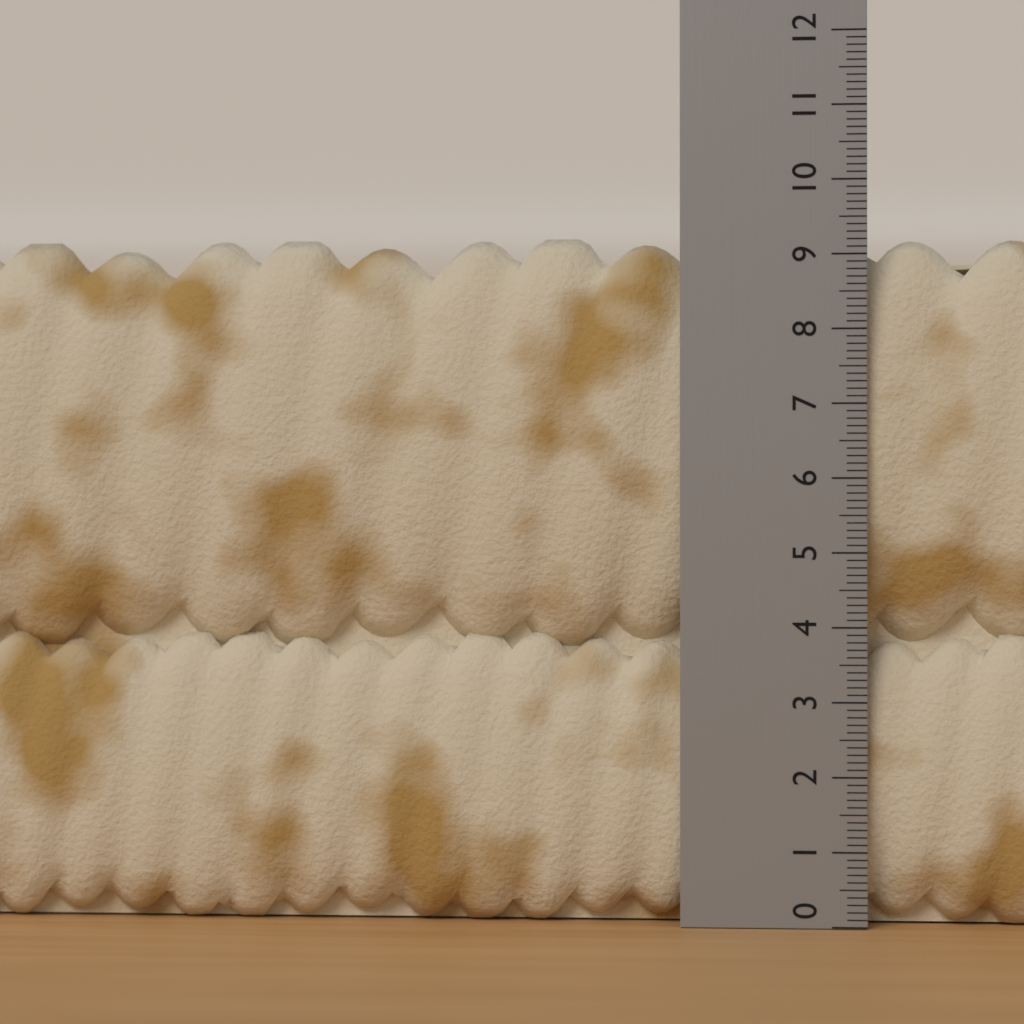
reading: 9.3 (no unit)
